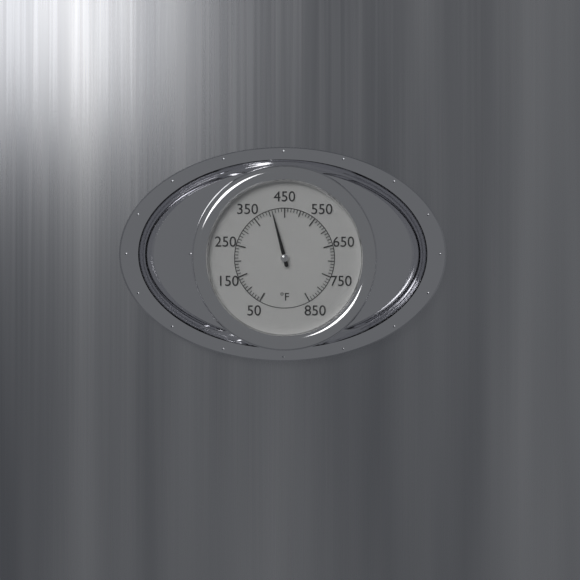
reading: 410 °F
